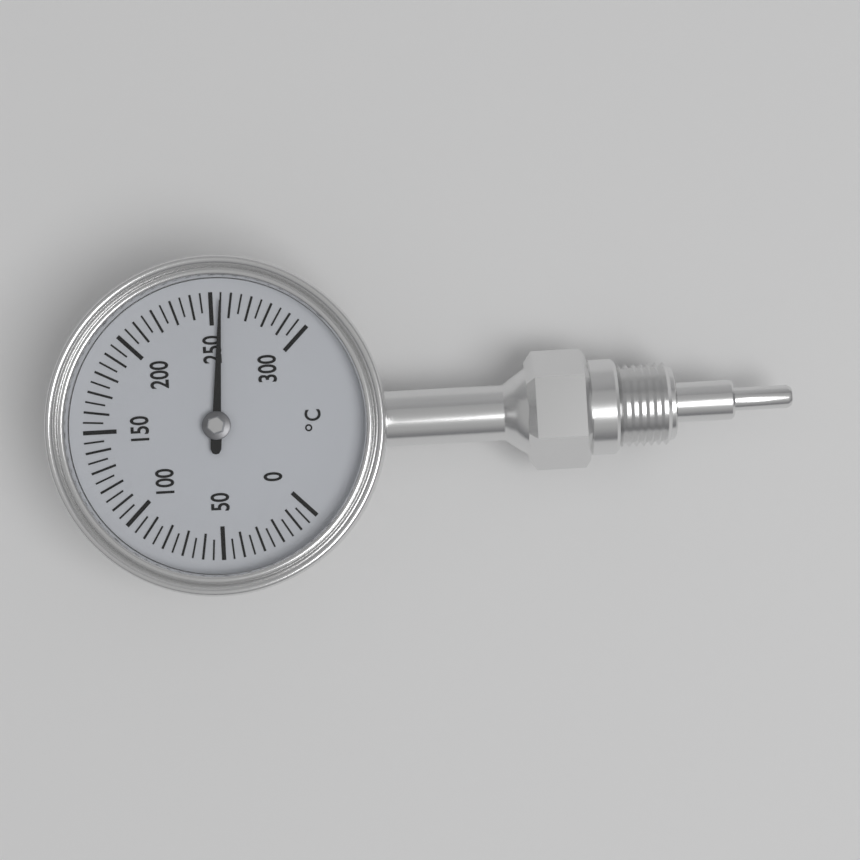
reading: 255 °C
